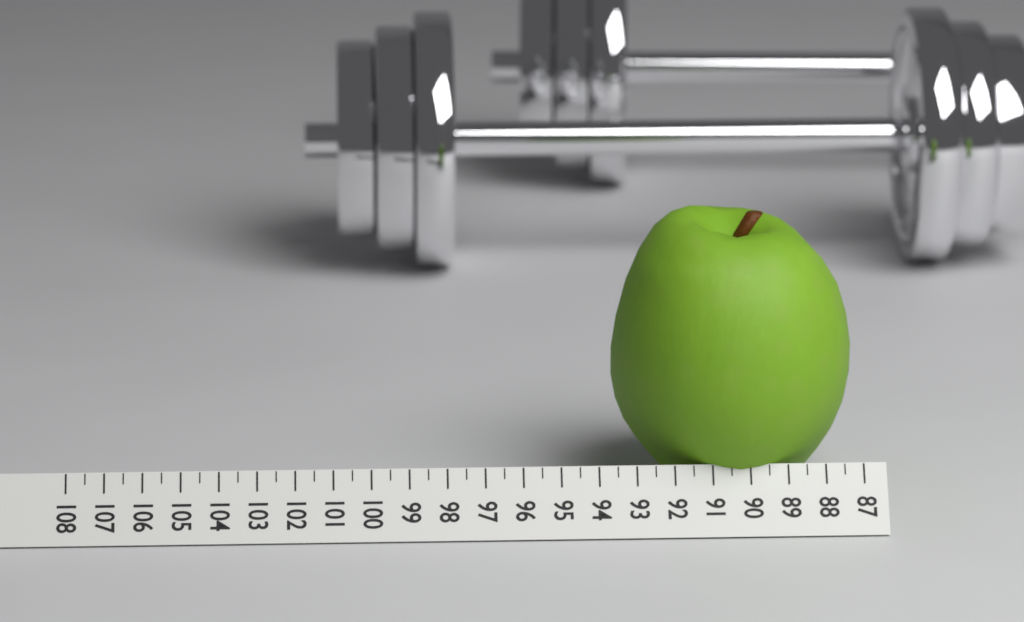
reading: 93.5 (no unit)
